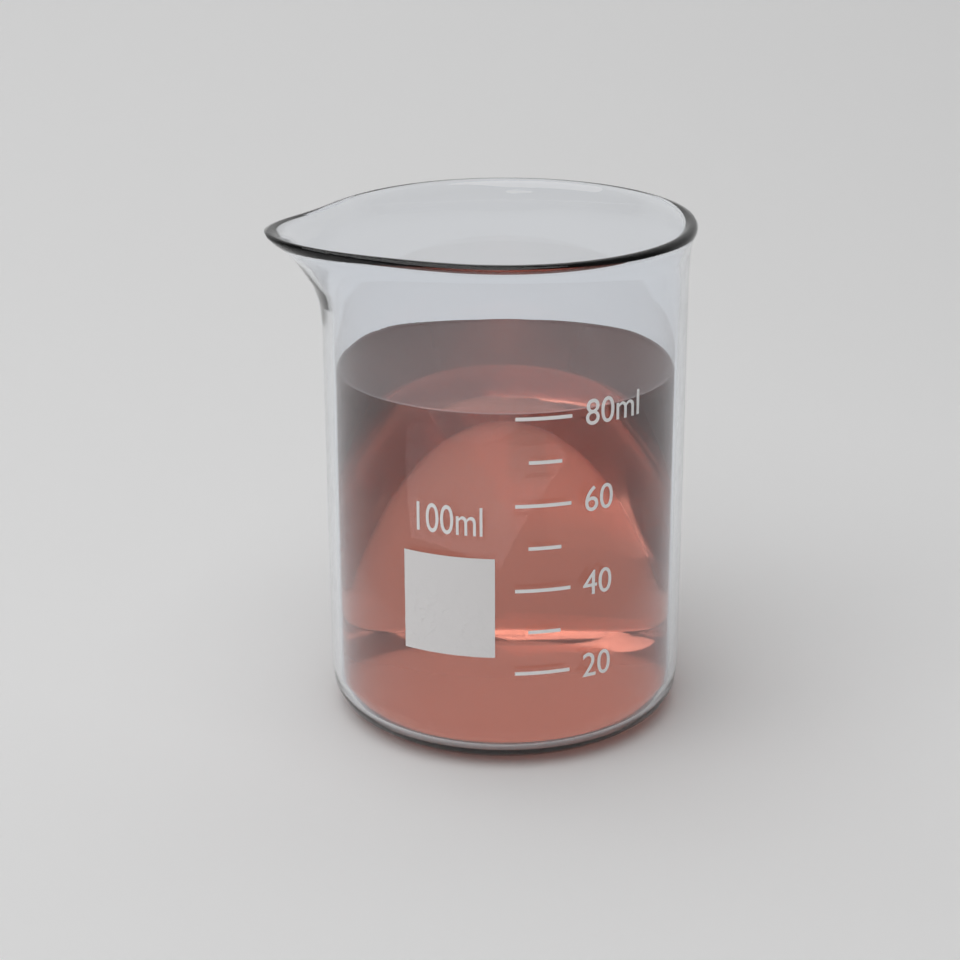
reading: 80 ml
